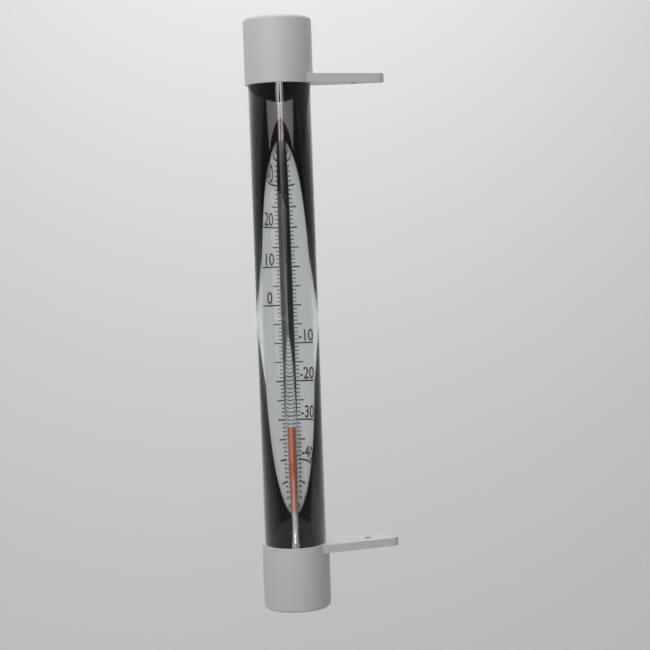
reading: -33 °C
